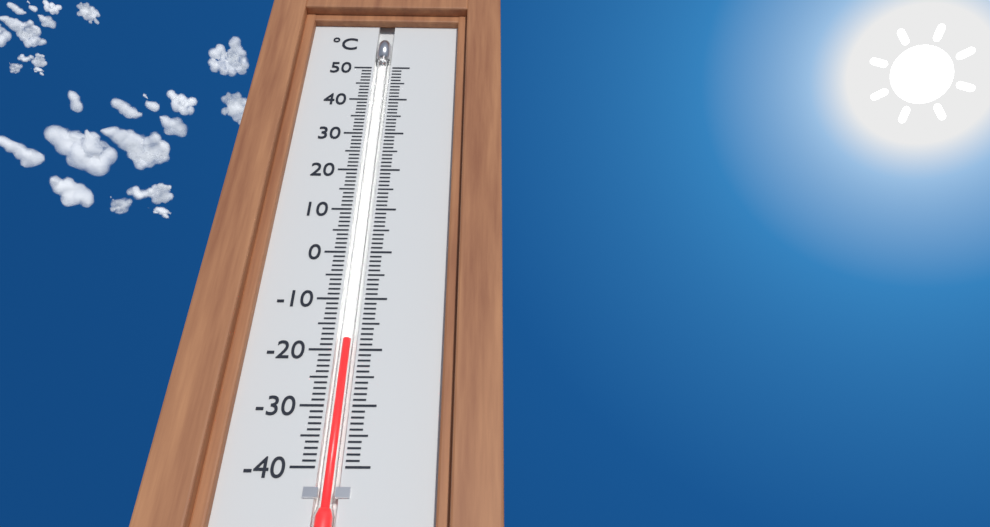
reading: -18 °C
